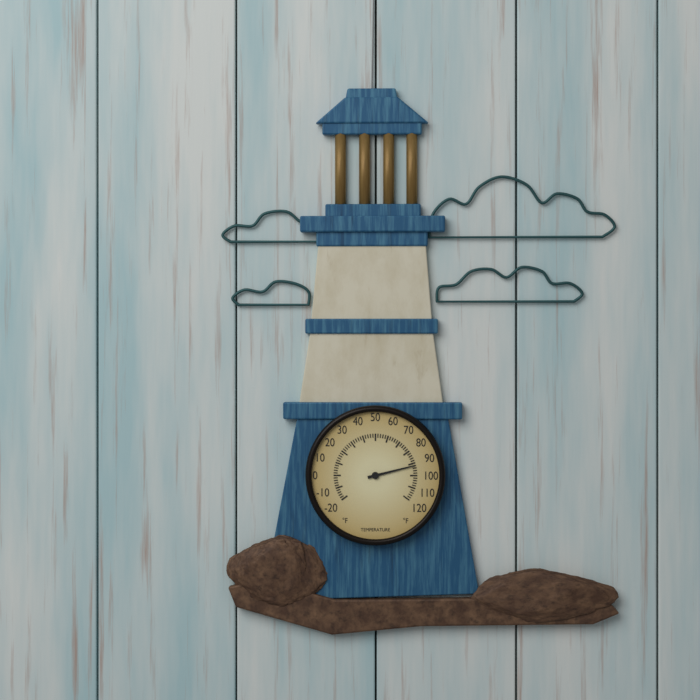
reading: 92 °F
